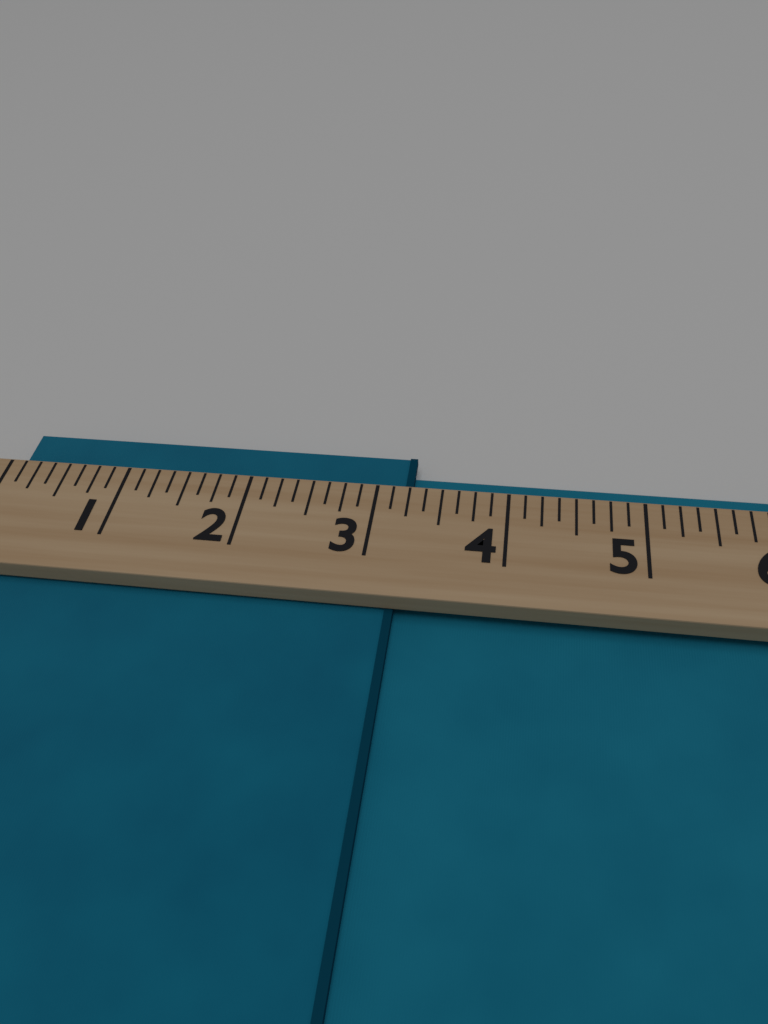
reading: 3.250 (no unit)
